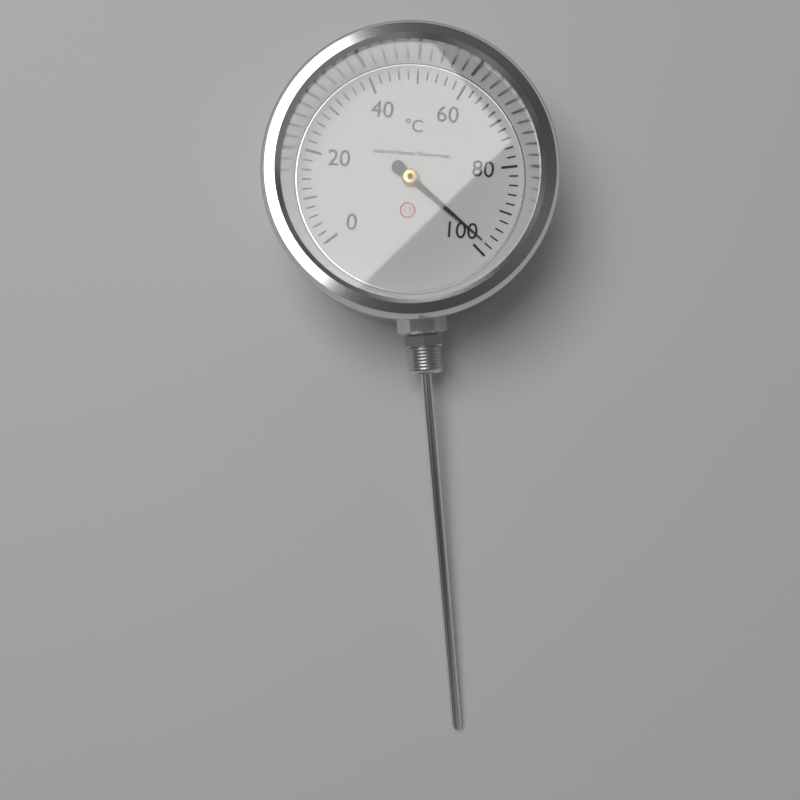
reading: 98 °C
